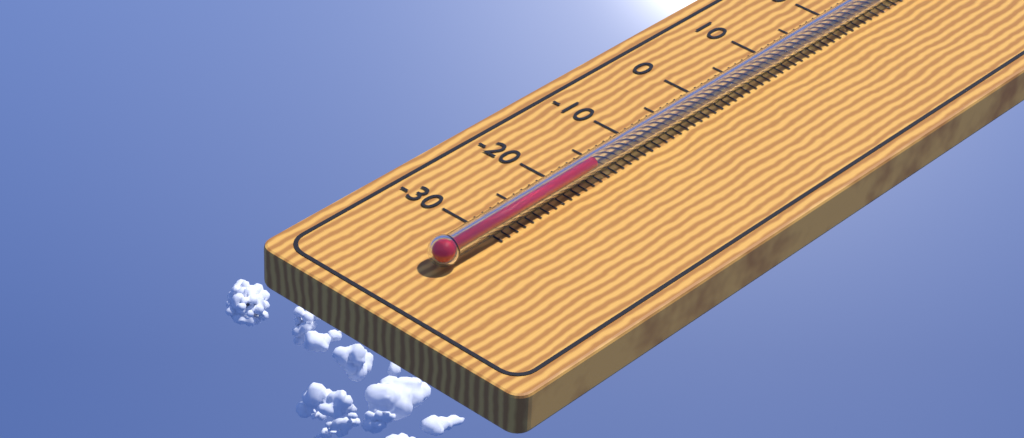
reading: -17 °C
